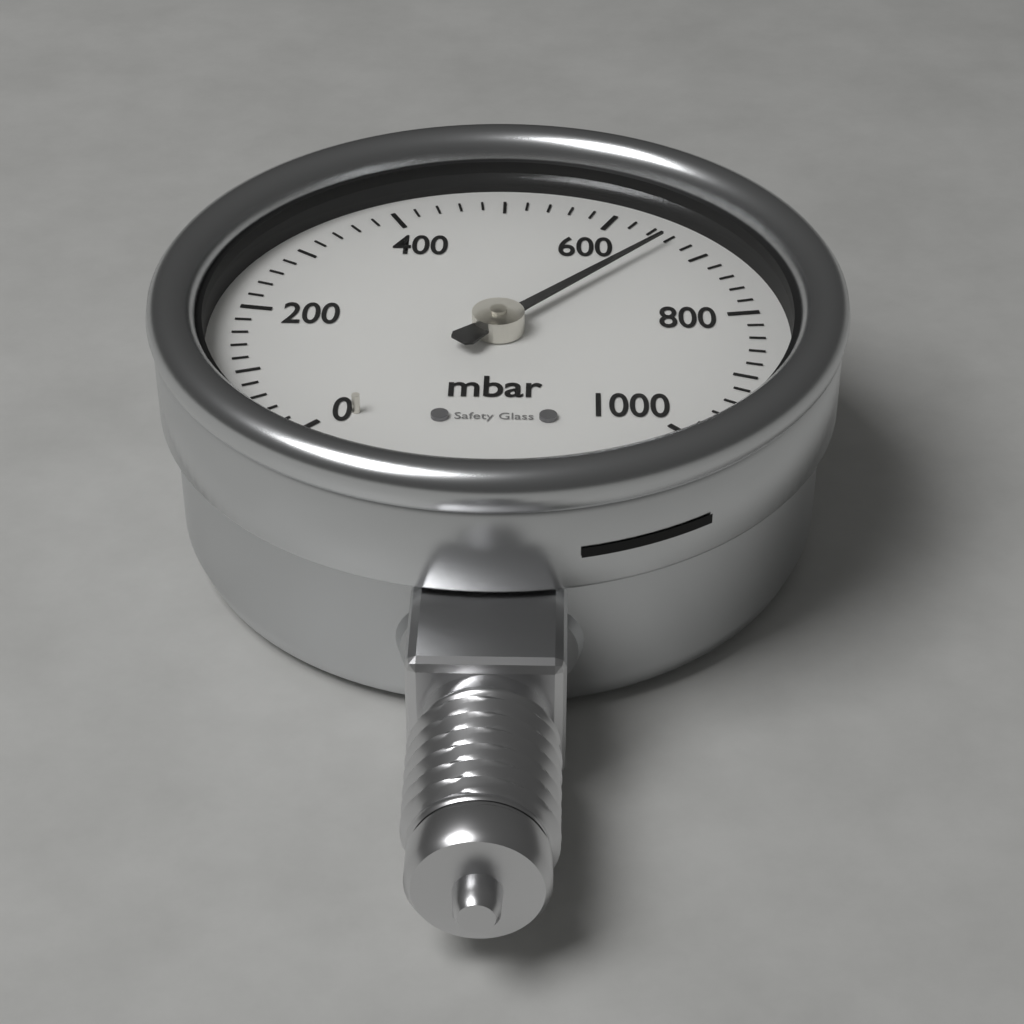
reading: 660 mbar
